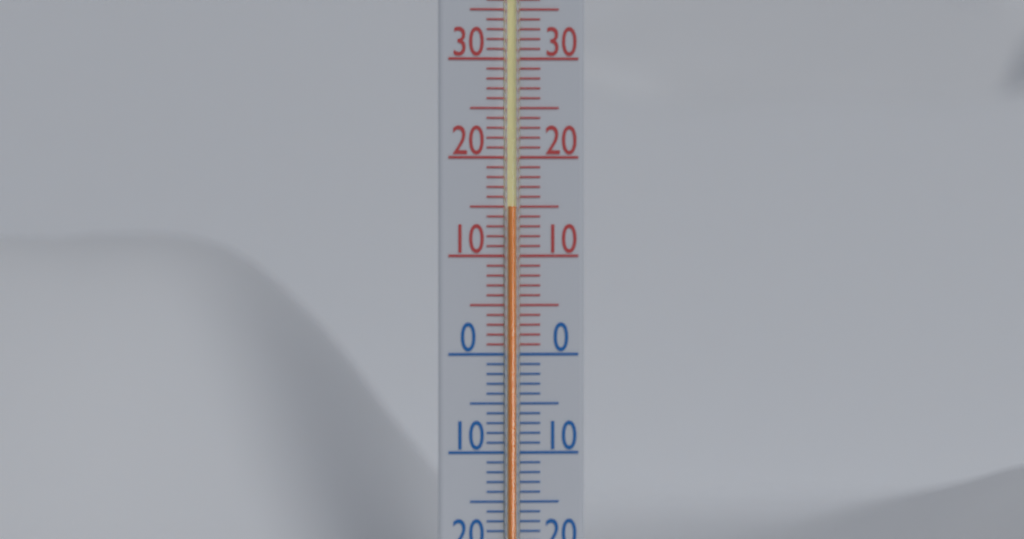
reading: 15 °C
